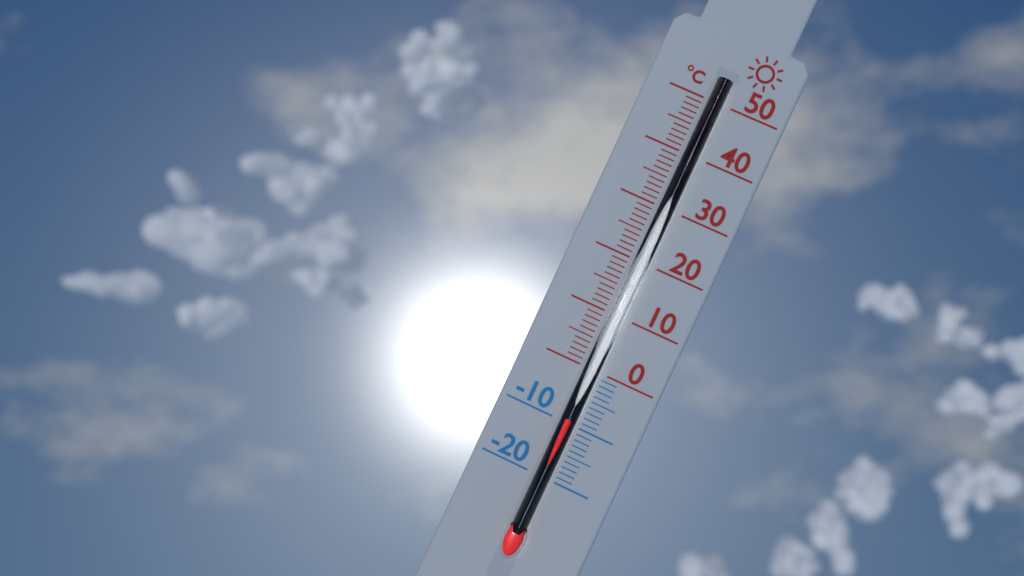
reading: -9 °C
